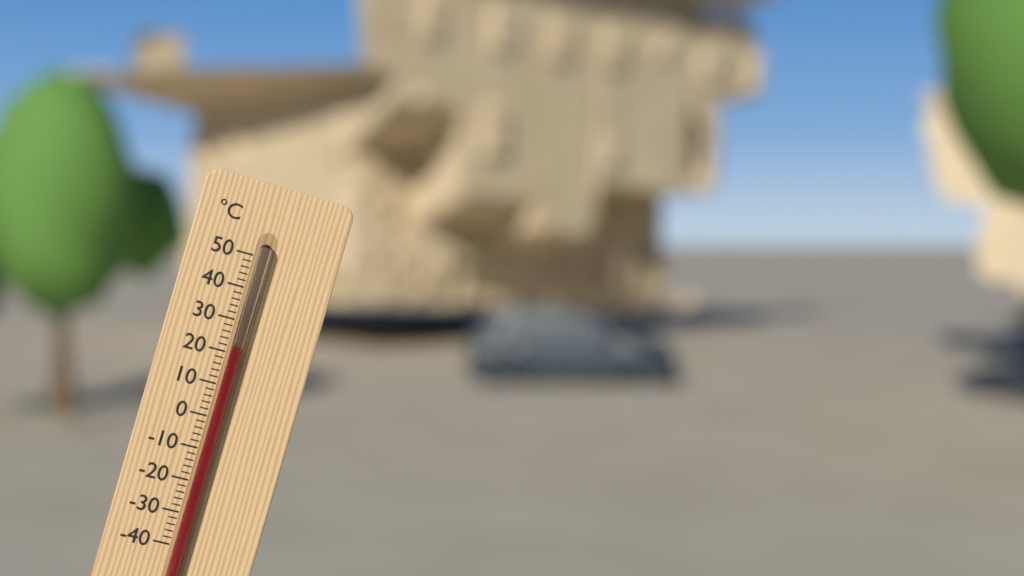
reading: 22 °C
